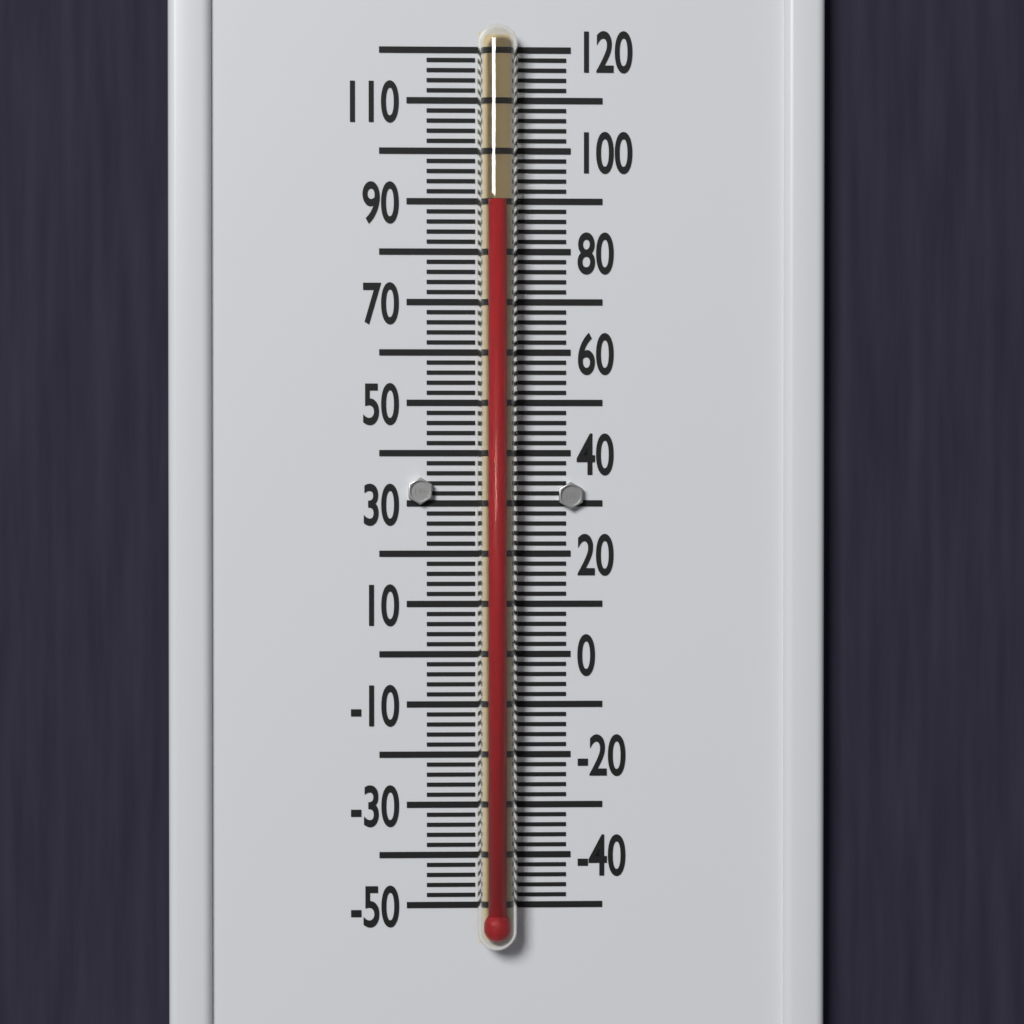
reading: 90 °F
